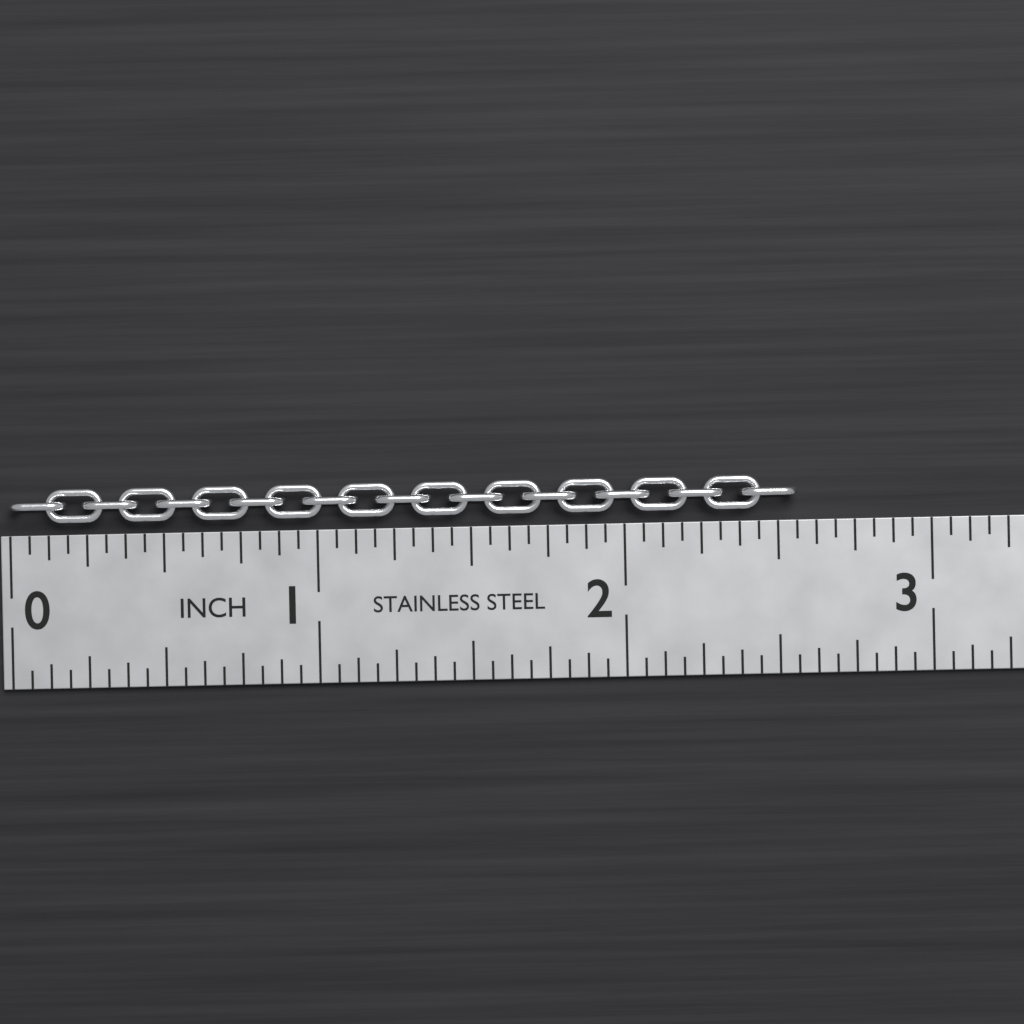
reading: 2.5625 in
